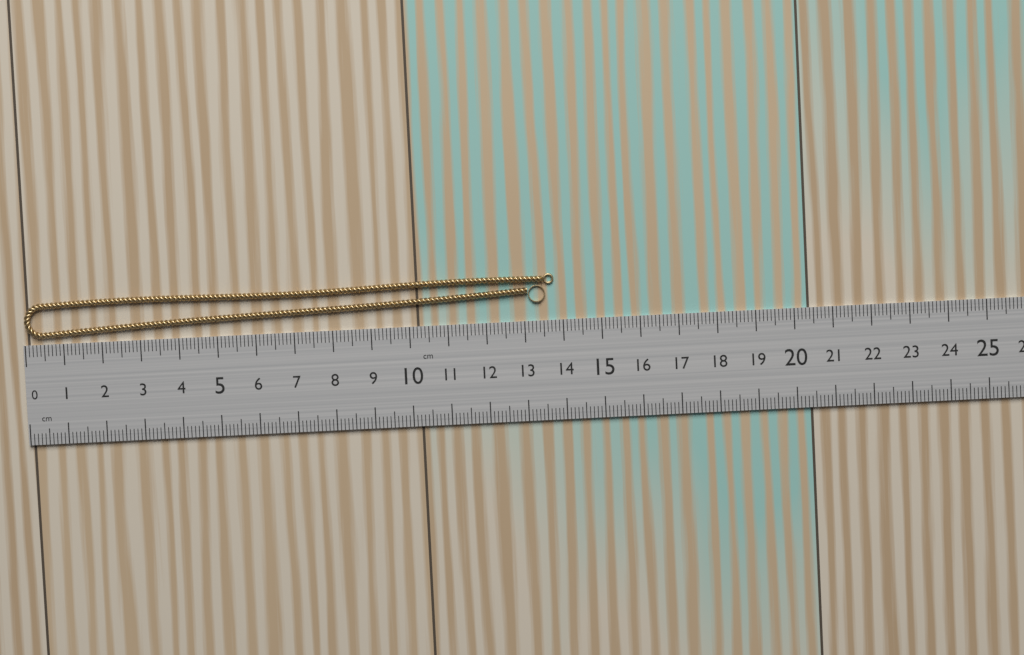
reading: 13.8 cm
